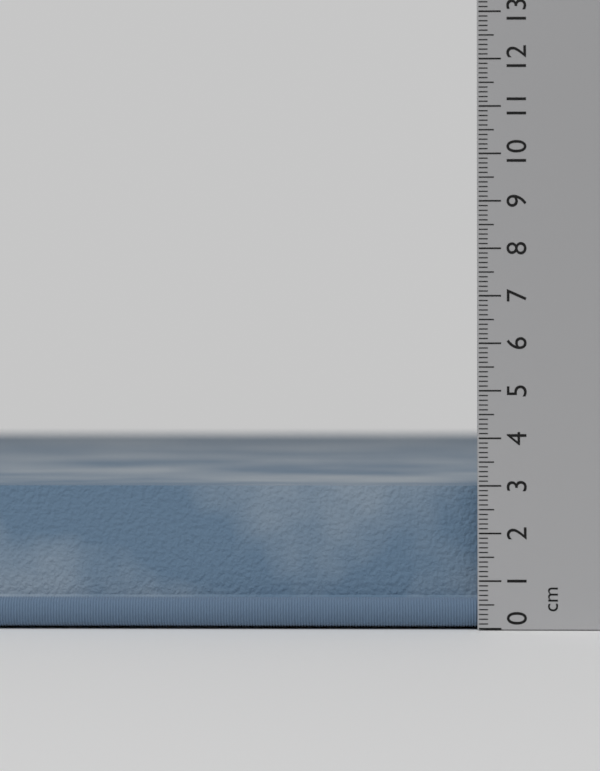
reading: 3.1 cm
